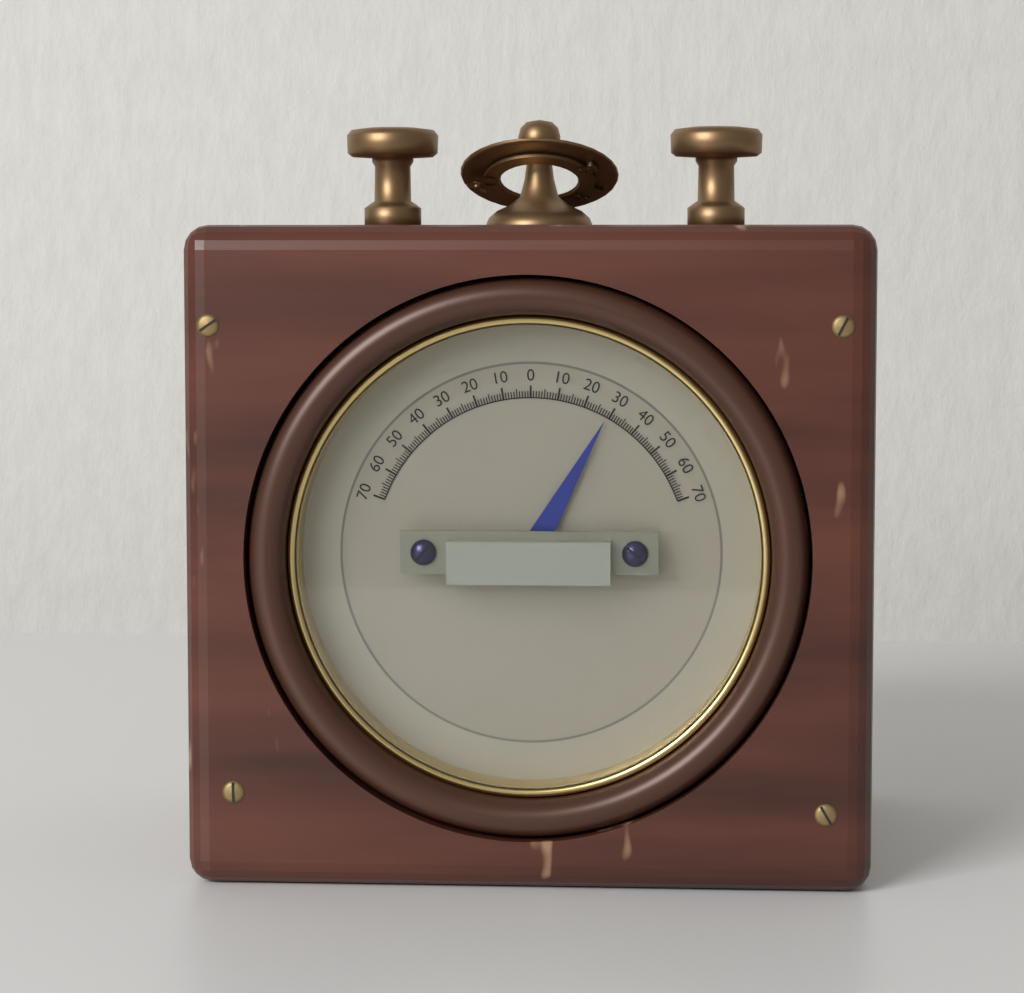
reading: 29 (no unit)
